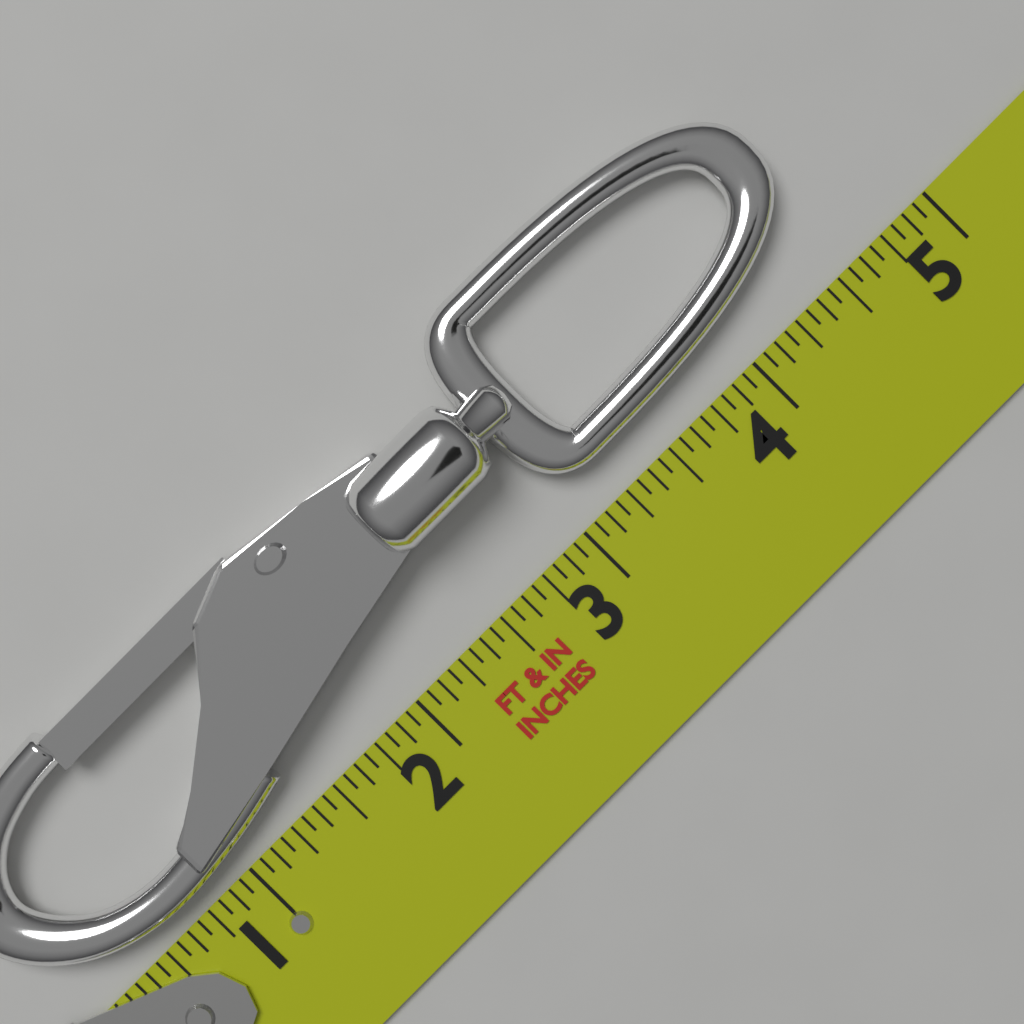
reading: 4.6250 in
